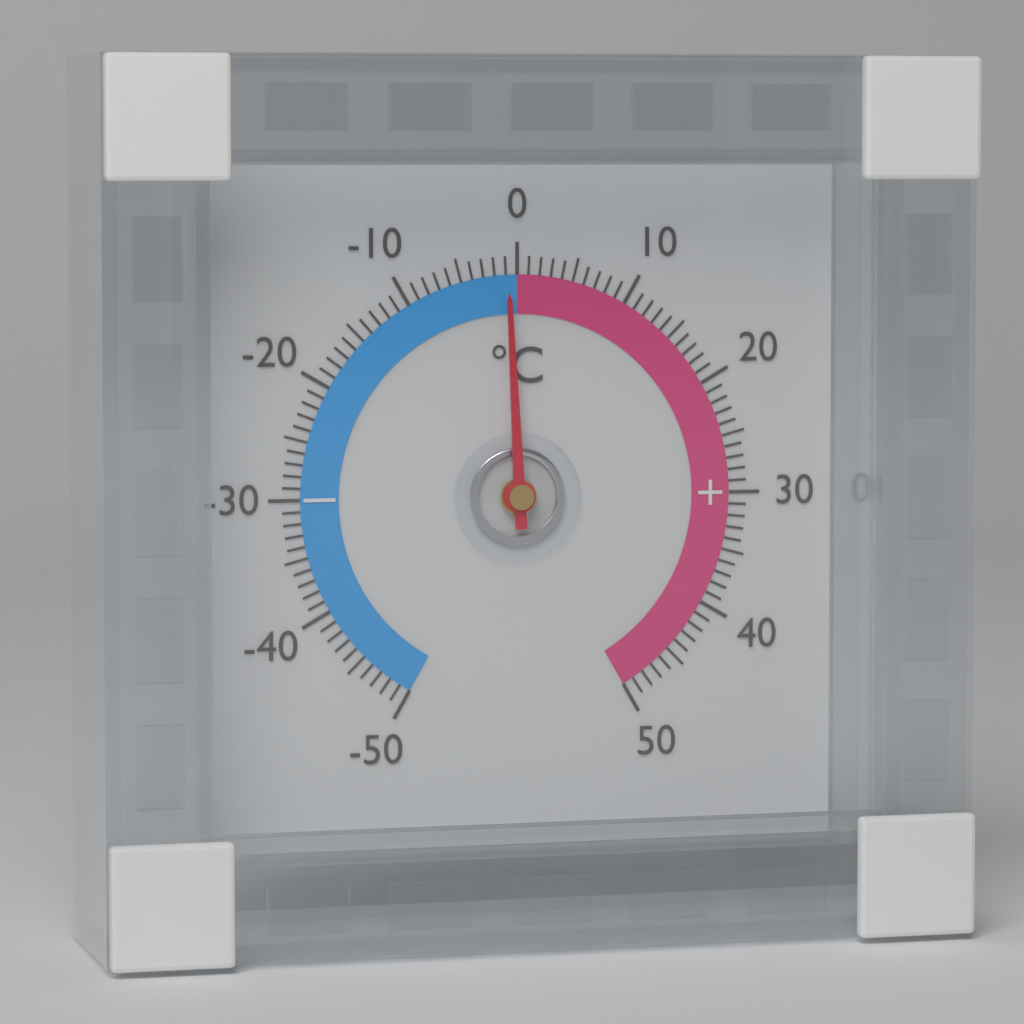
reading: -1 °C
